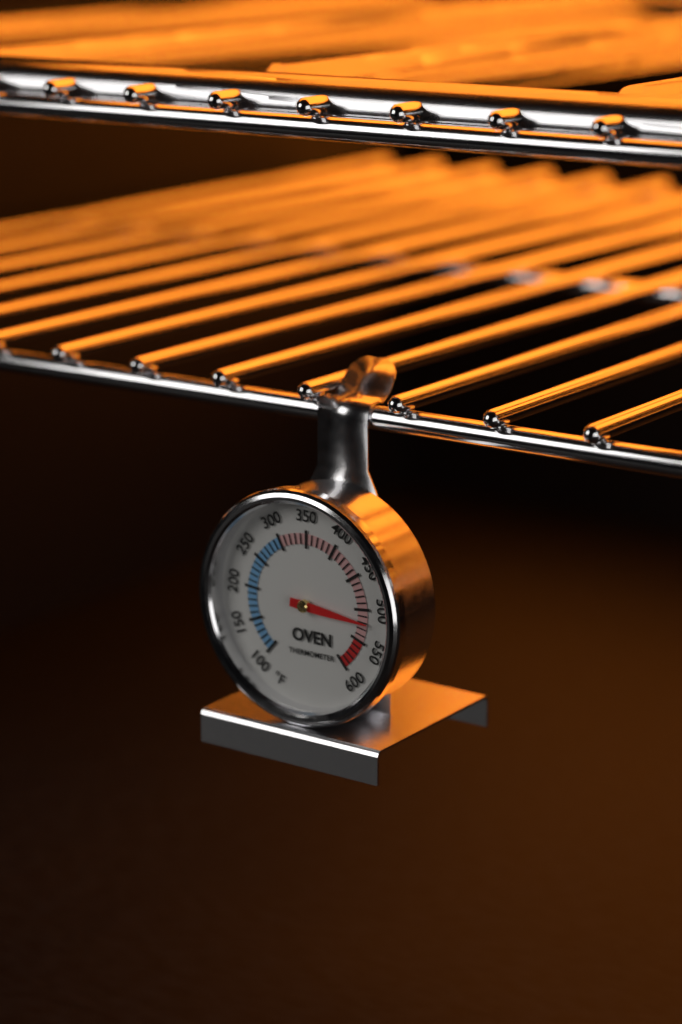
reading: 520 °F
